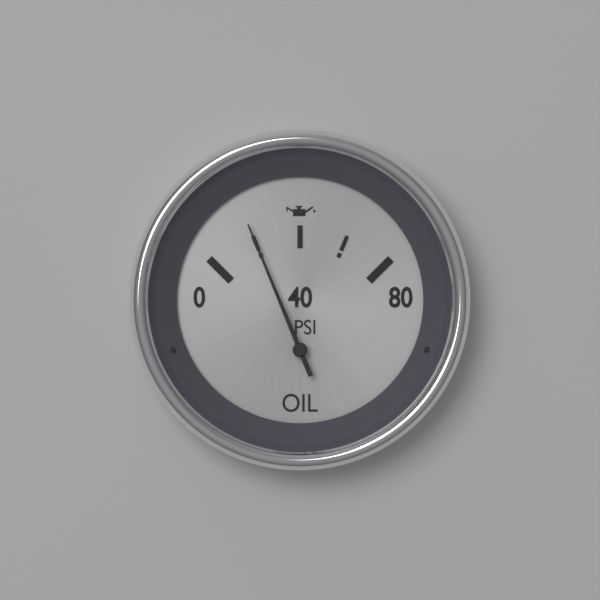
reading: 20 psi
